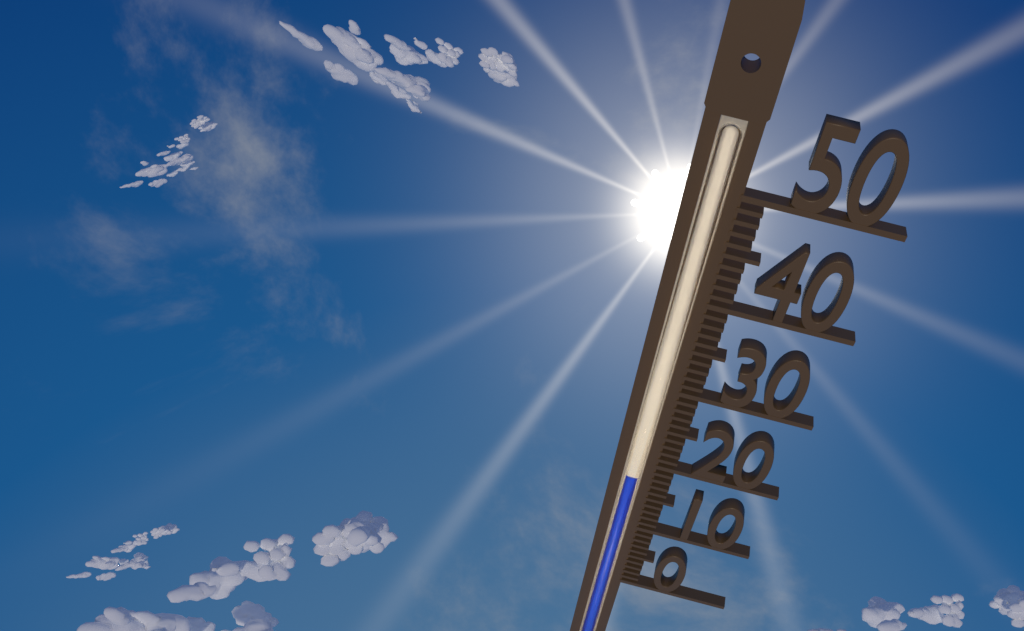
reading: 18 (no unit)
